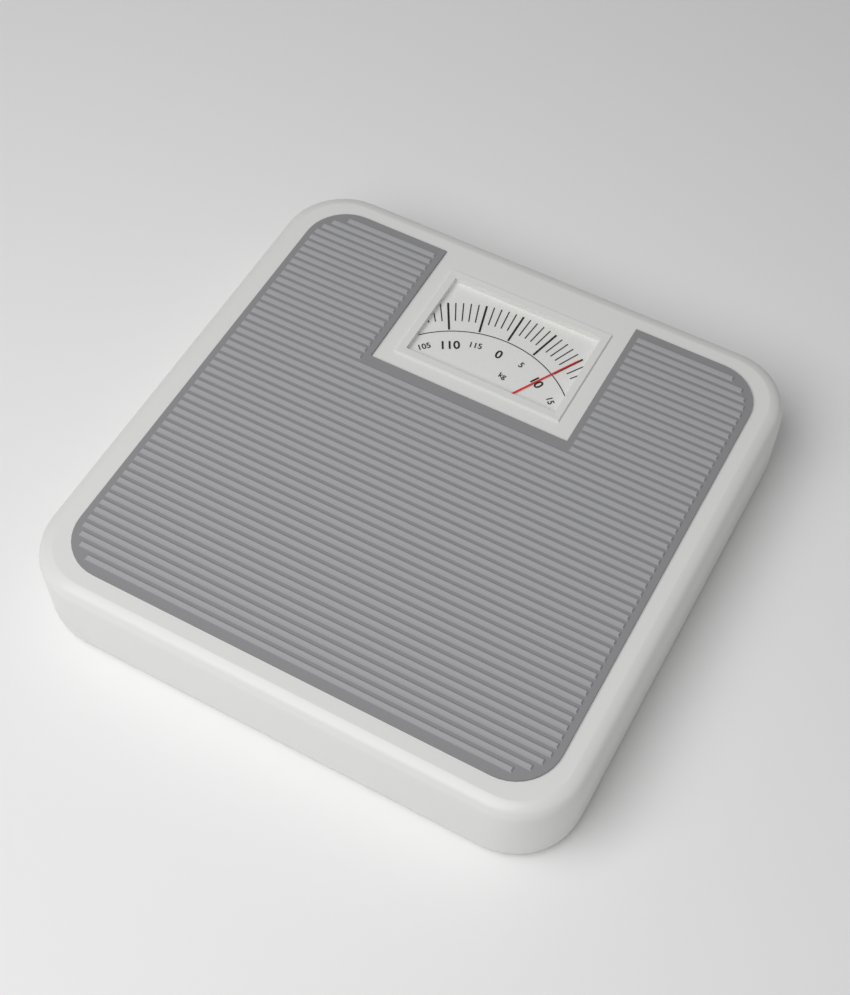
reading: 10 kg
